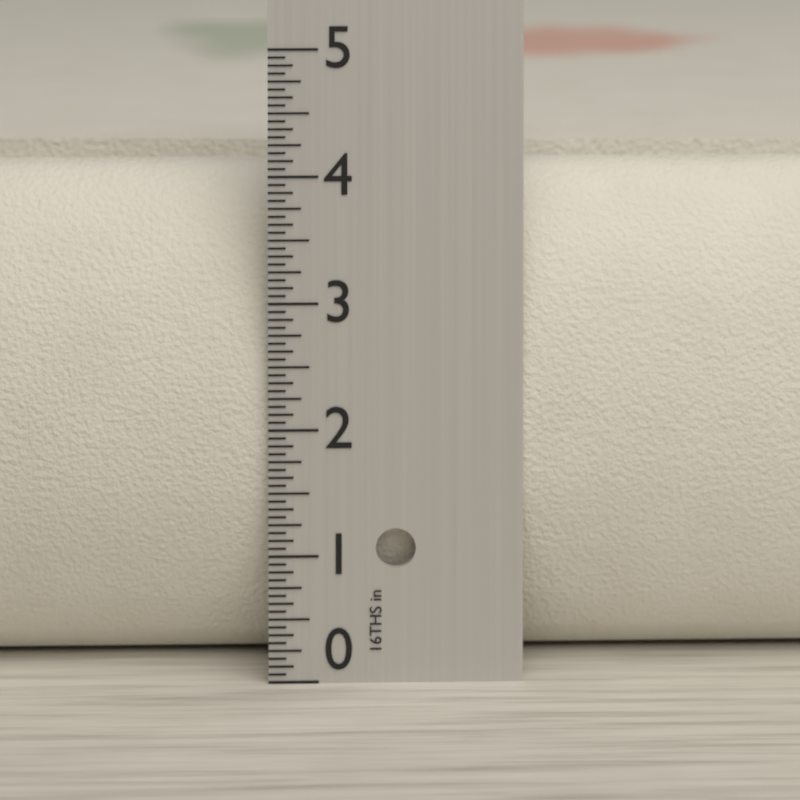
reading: 4.0000 in
